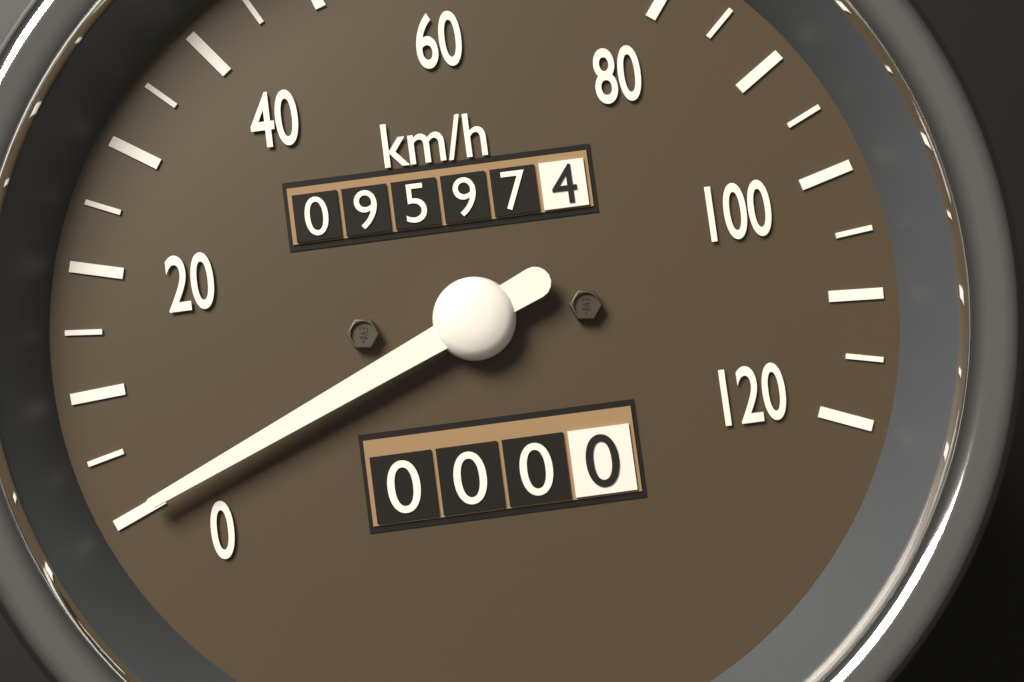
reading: 0 km/h
